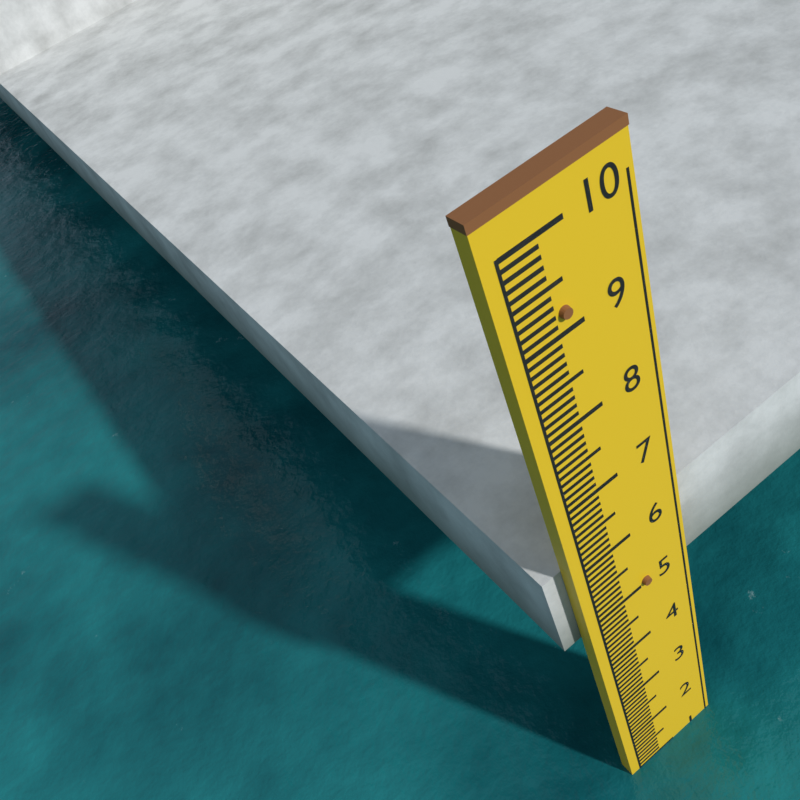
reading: 1.0 (no unit)
